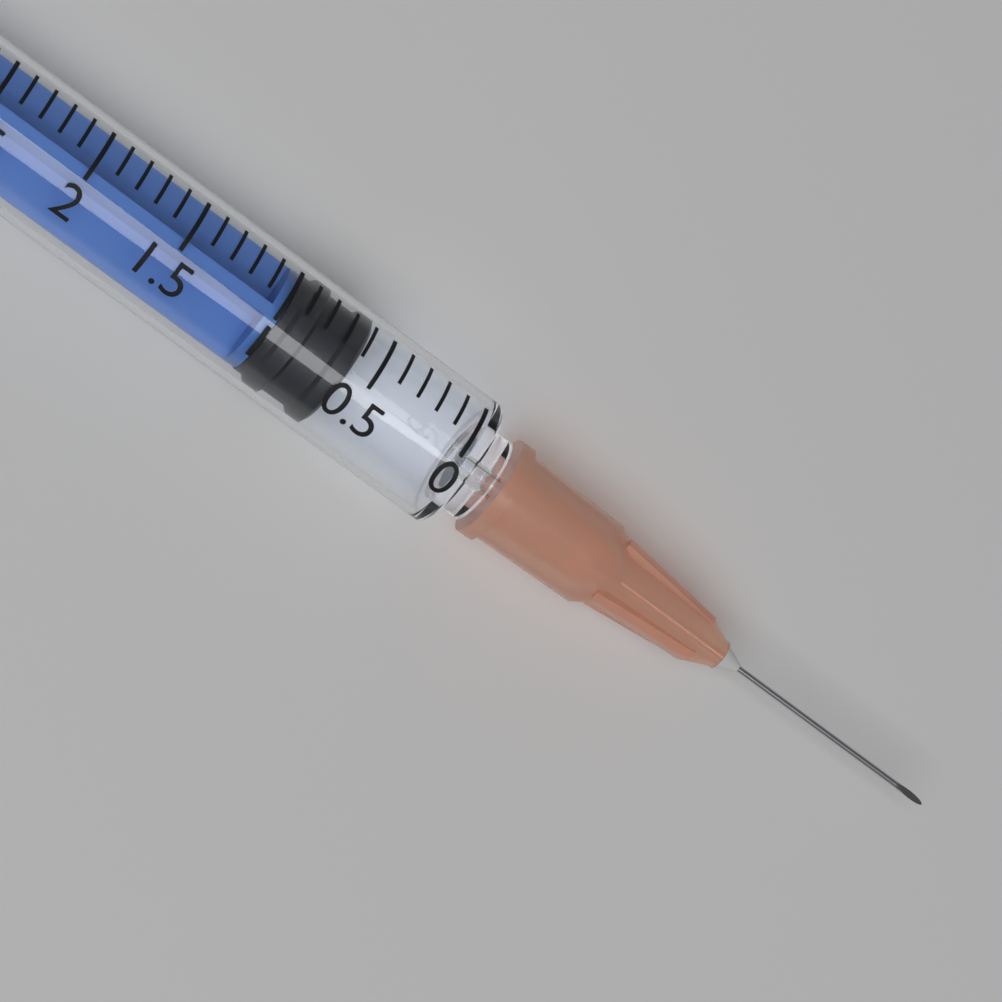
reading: 0.6 ml
